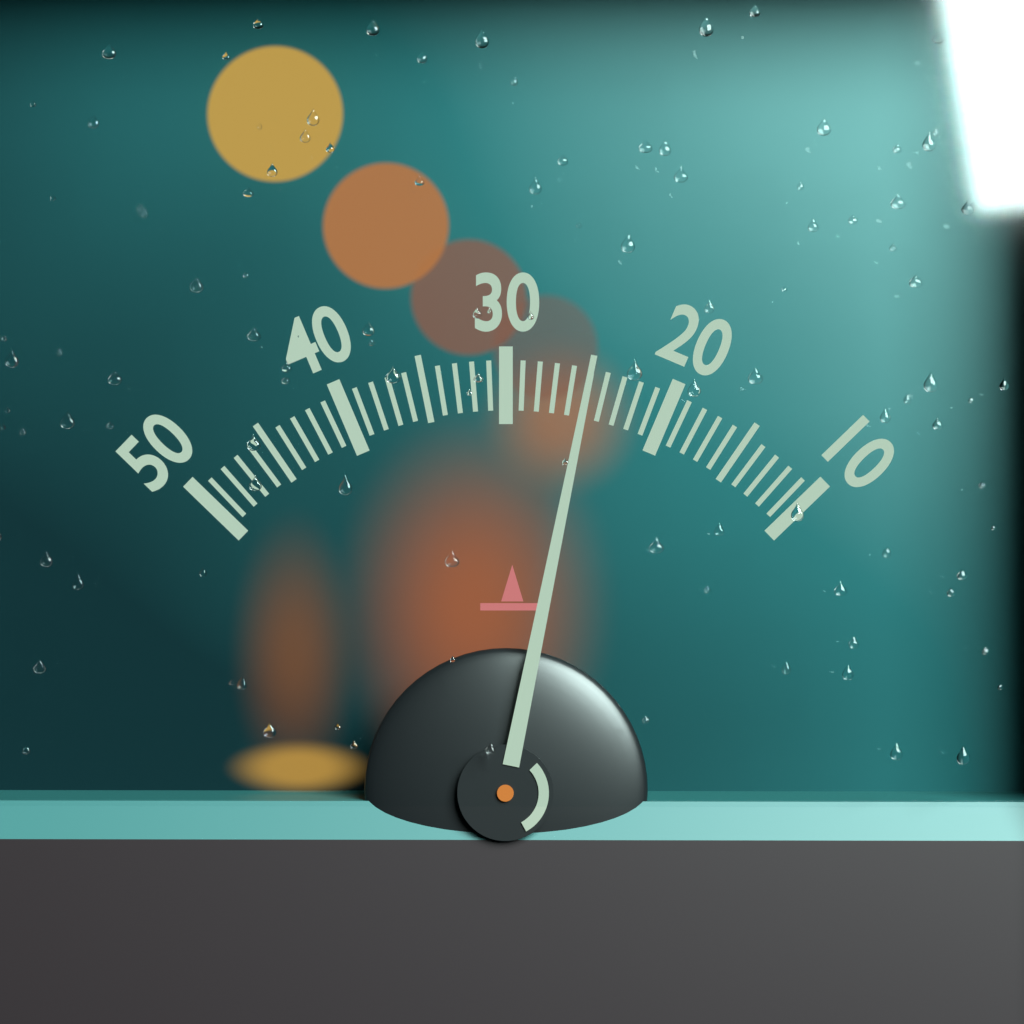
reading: 25 (no unit)
